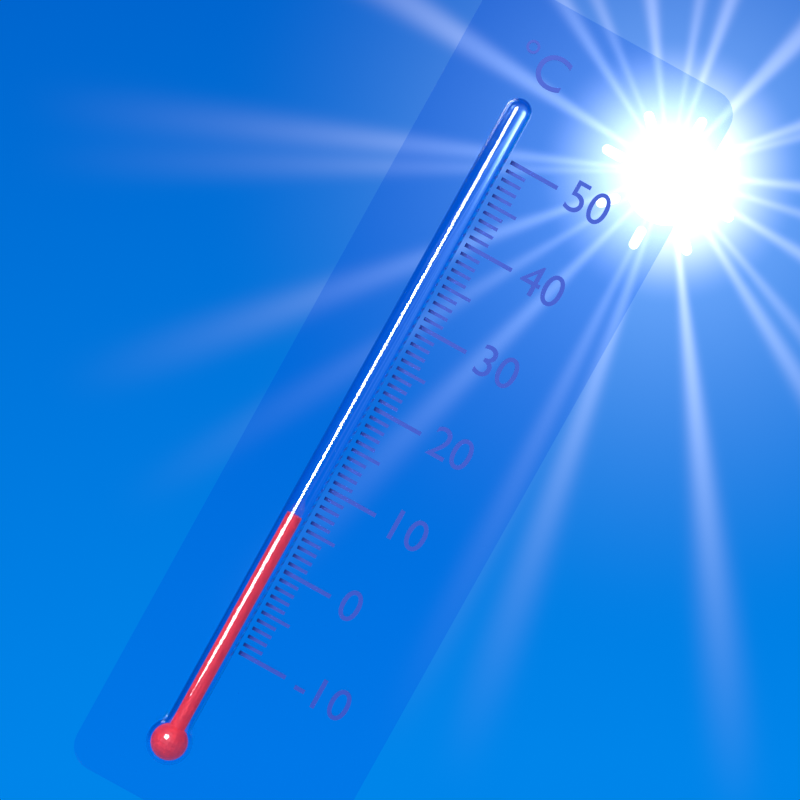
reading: 6 °C
